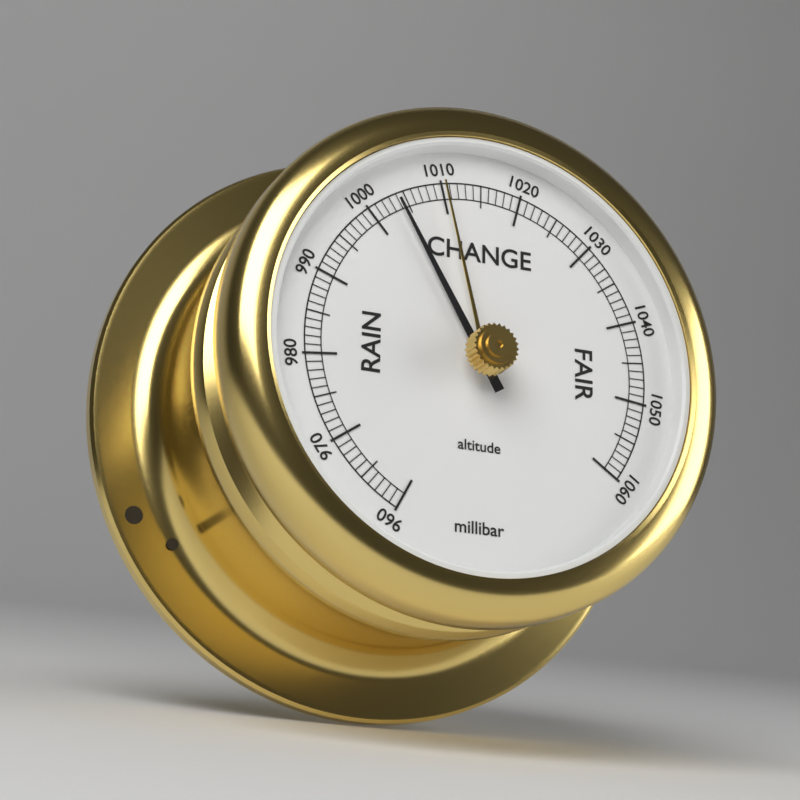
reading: 1004 millibar
